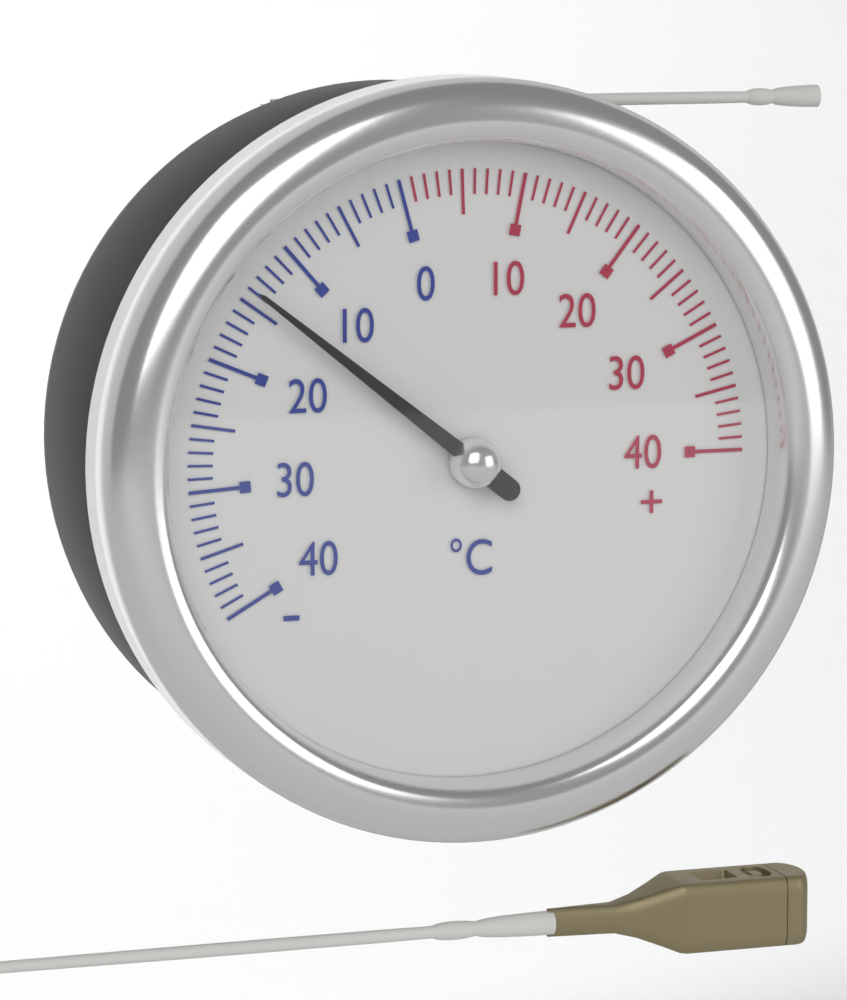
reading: -14 °C
